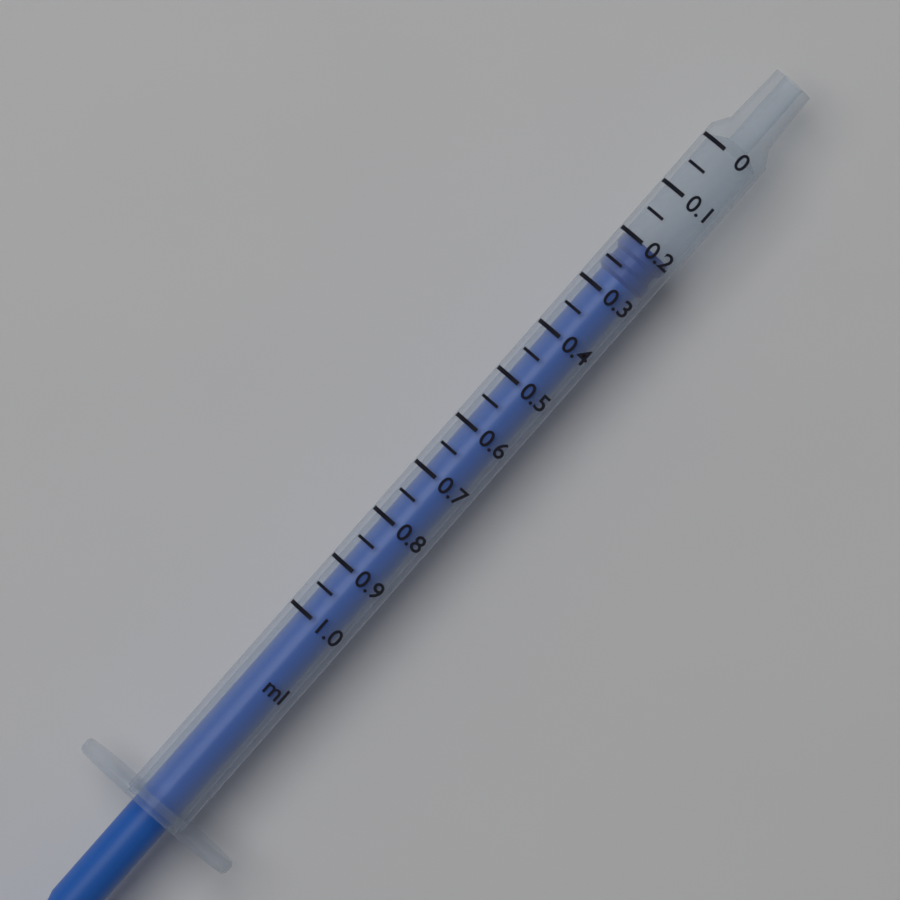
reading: 0.20 ml
